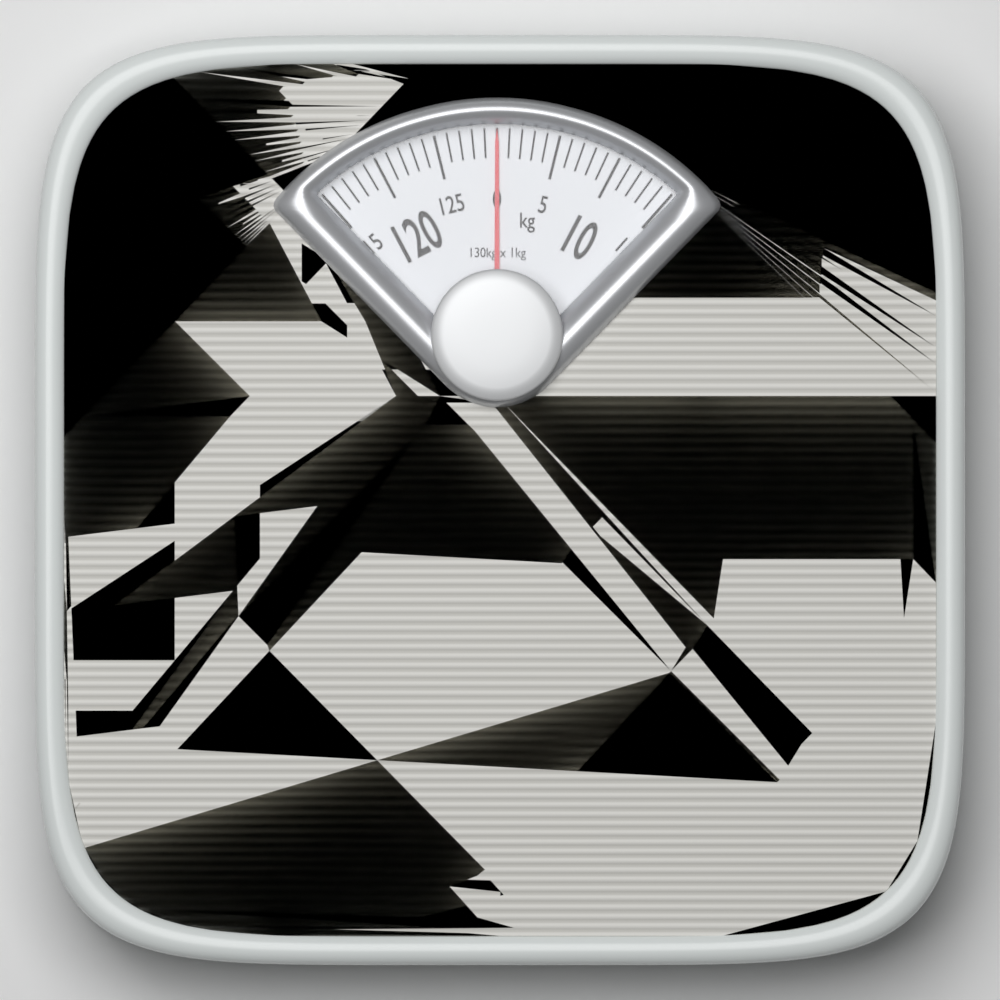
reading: 0 kg
